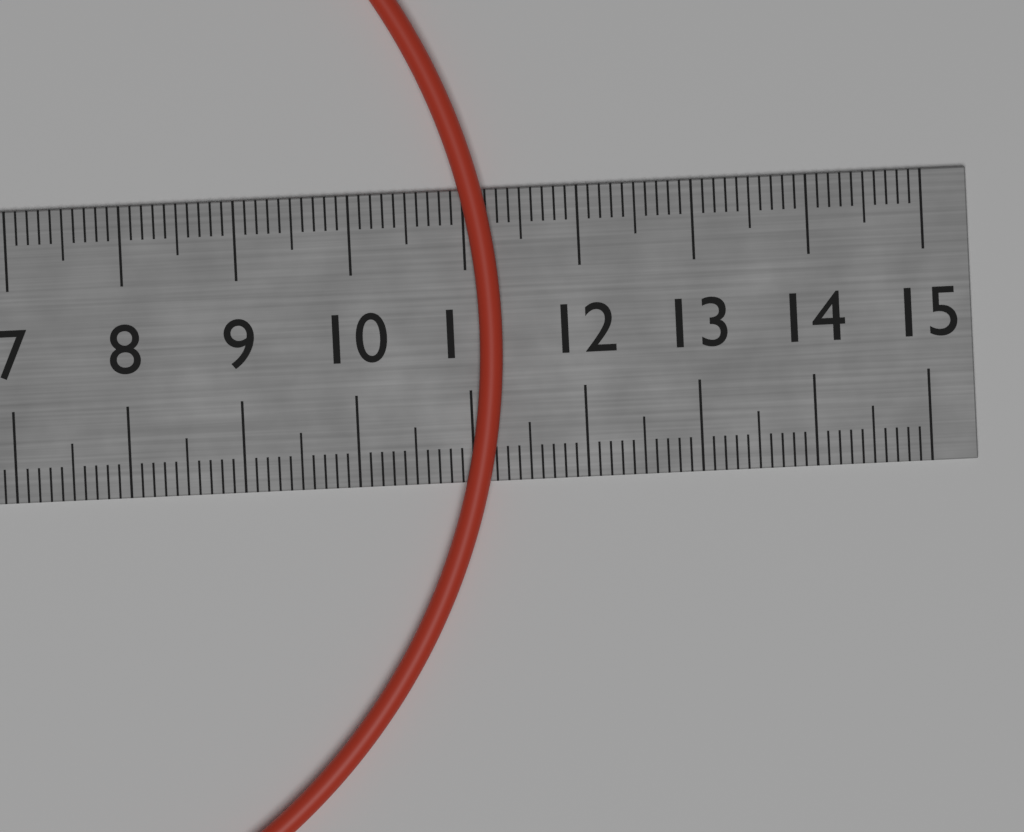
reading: 11.3 cm
